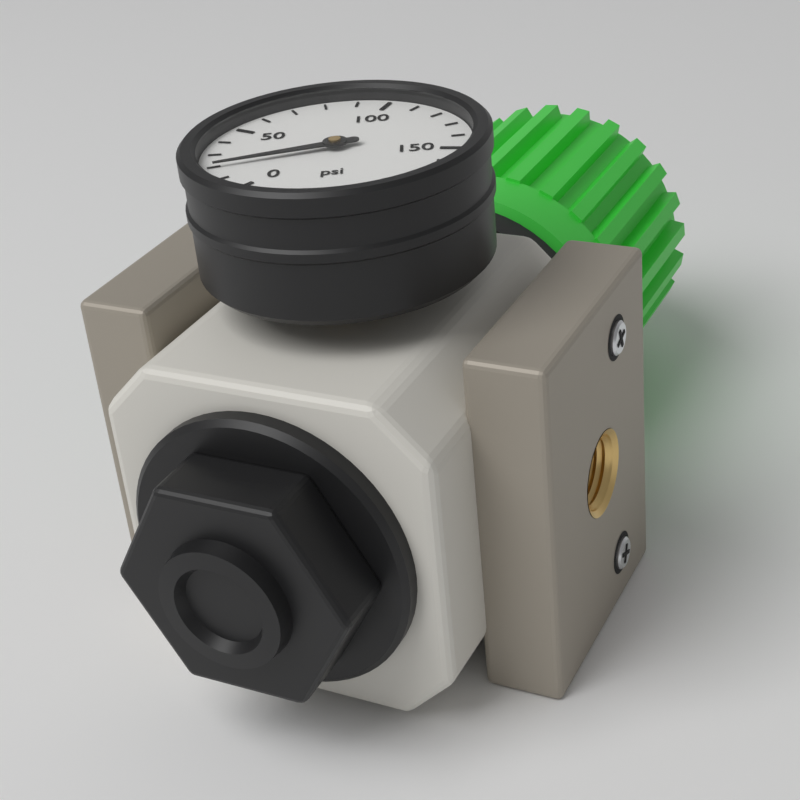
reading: 20 psi
